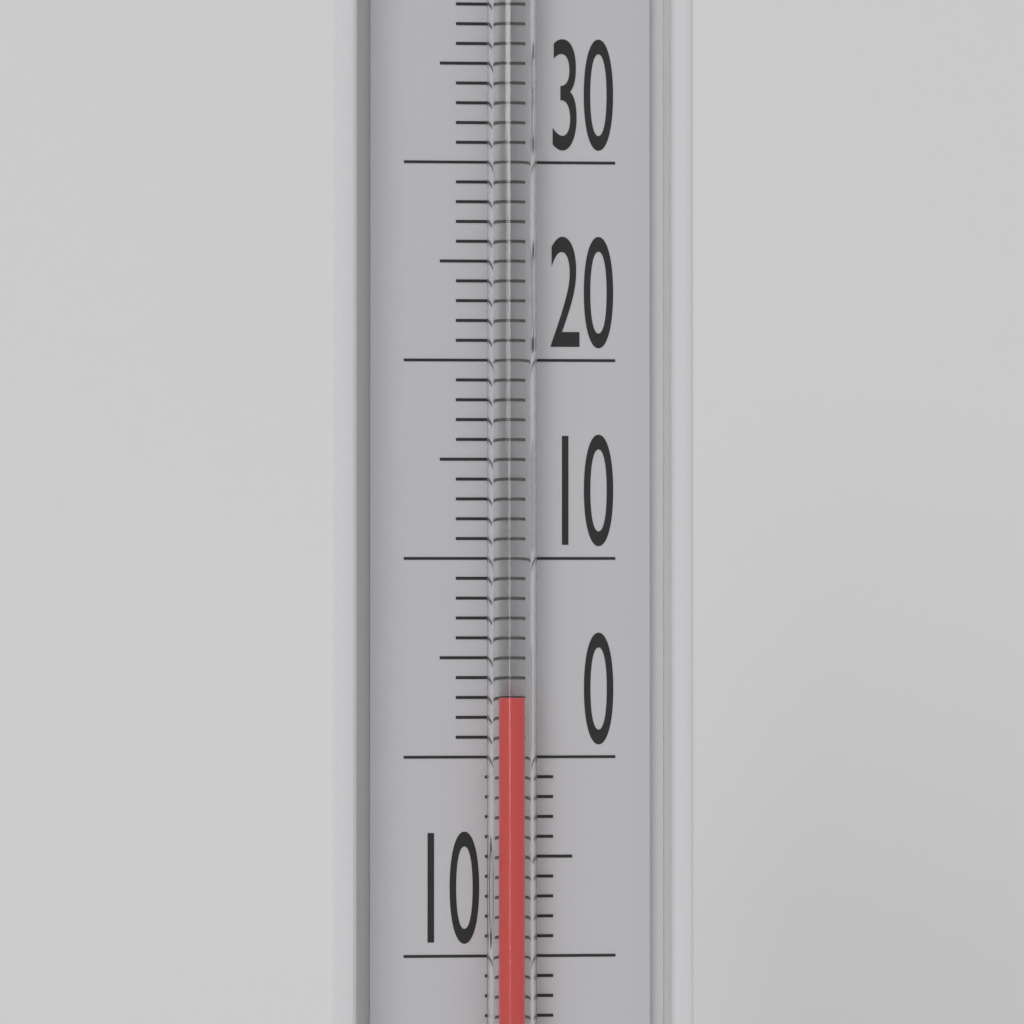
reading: 3 °C
